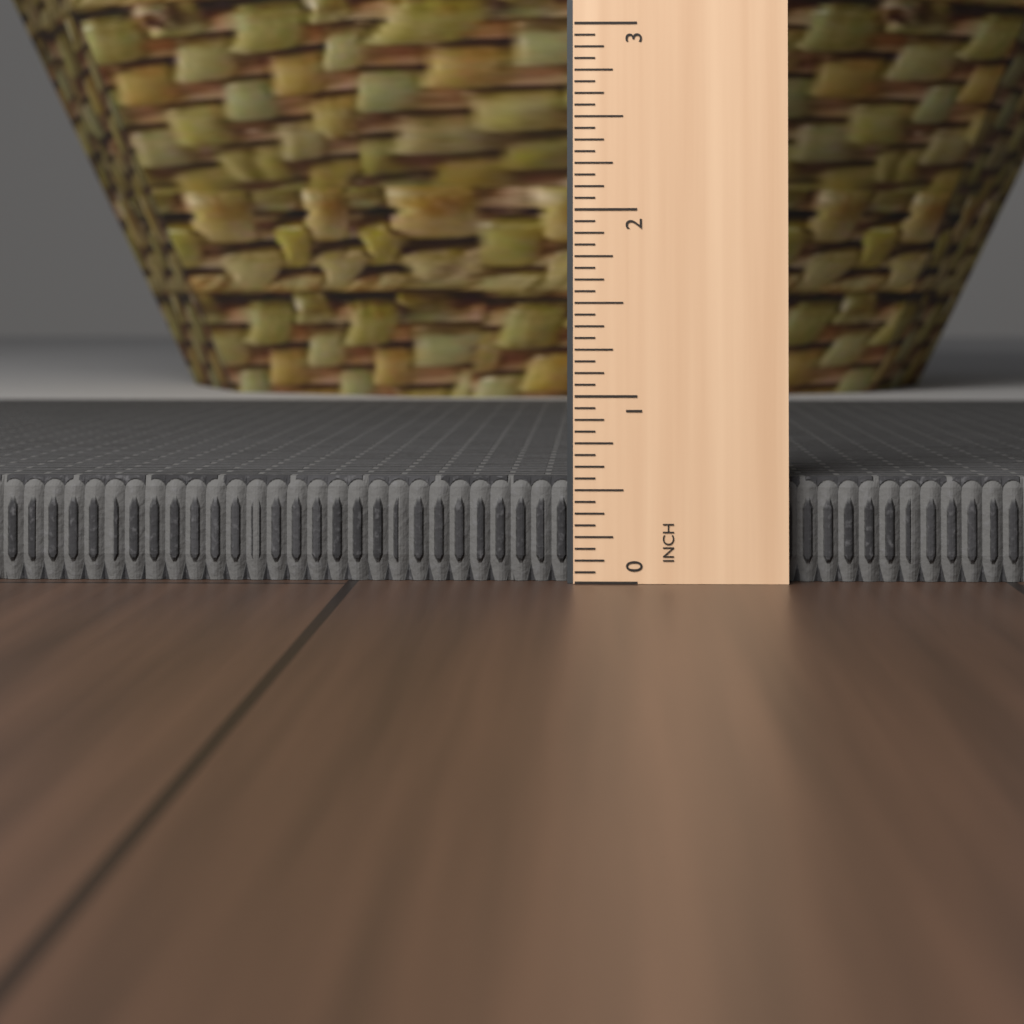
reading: 0.5625 in
